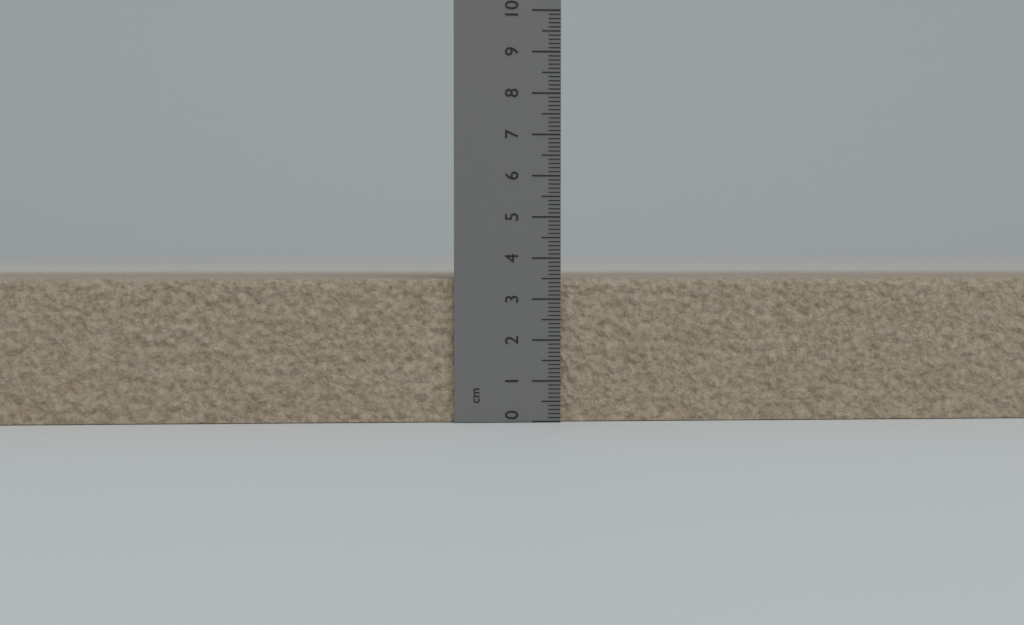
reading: 3.5 cm
